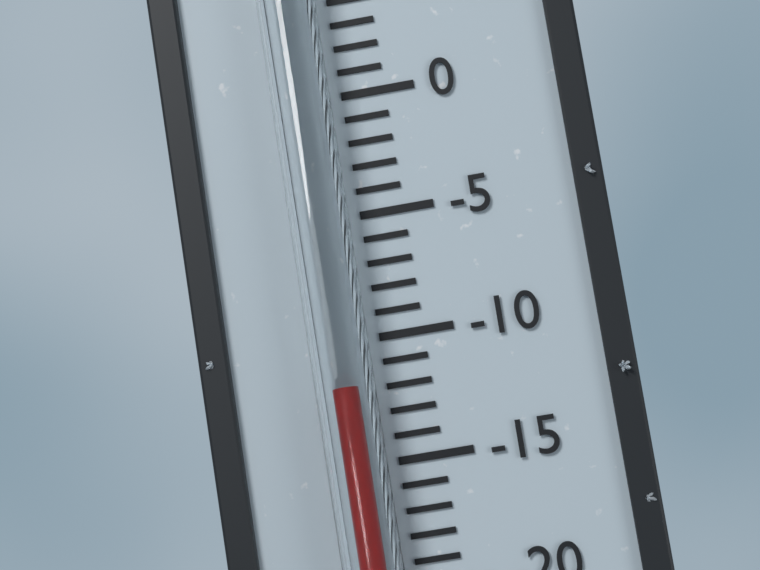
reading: -12 °C
